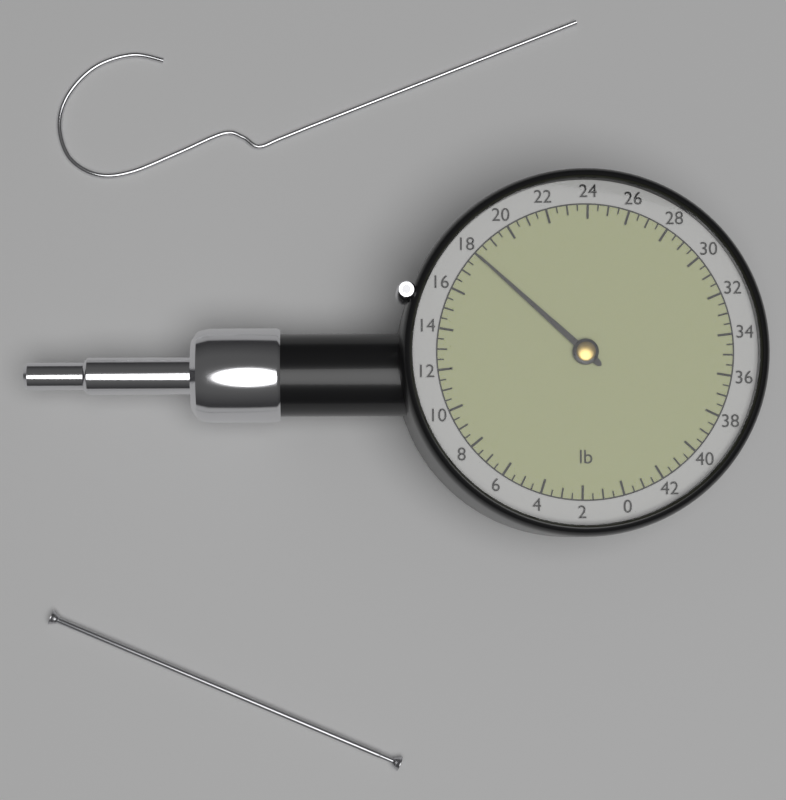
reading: 18.0 lb
